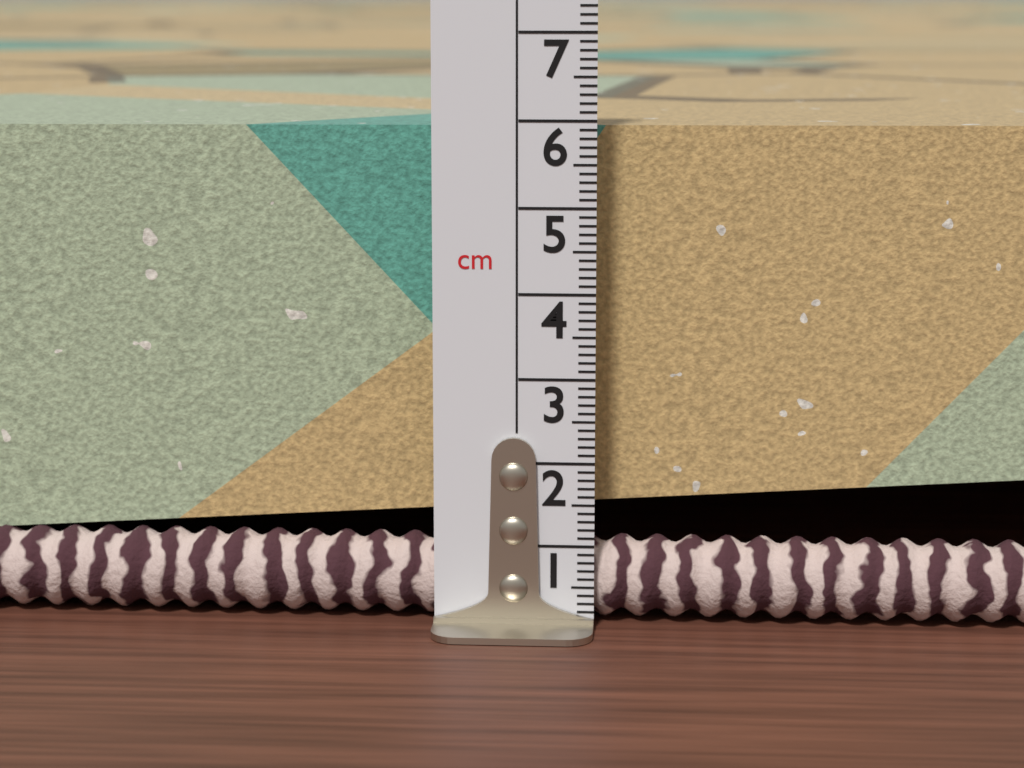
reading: 5.9 cm
